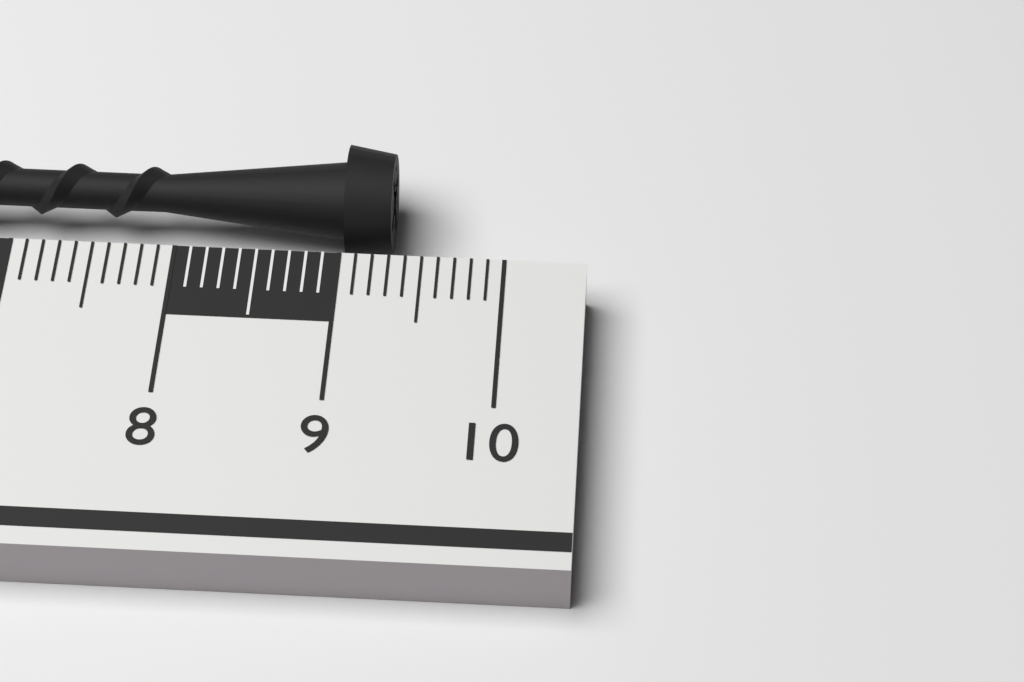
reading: 9.3 cm
